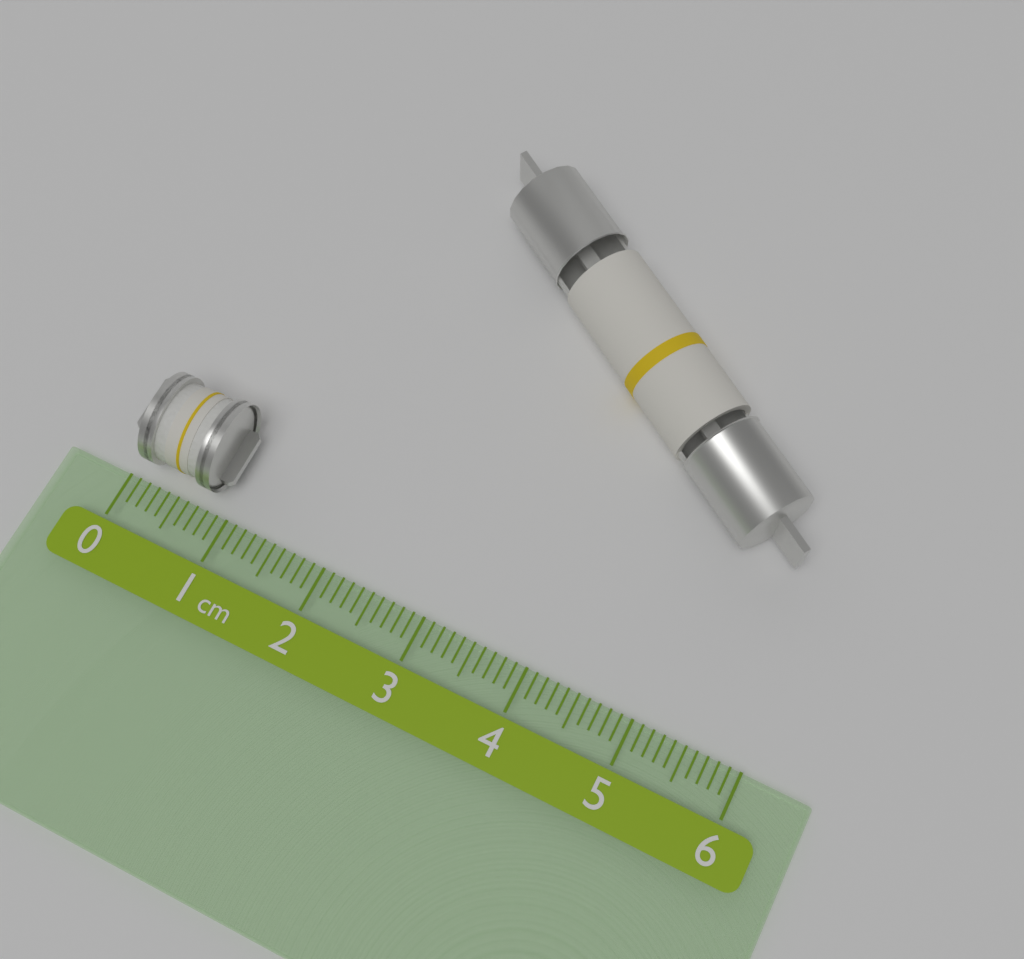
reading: 0.9 cm
